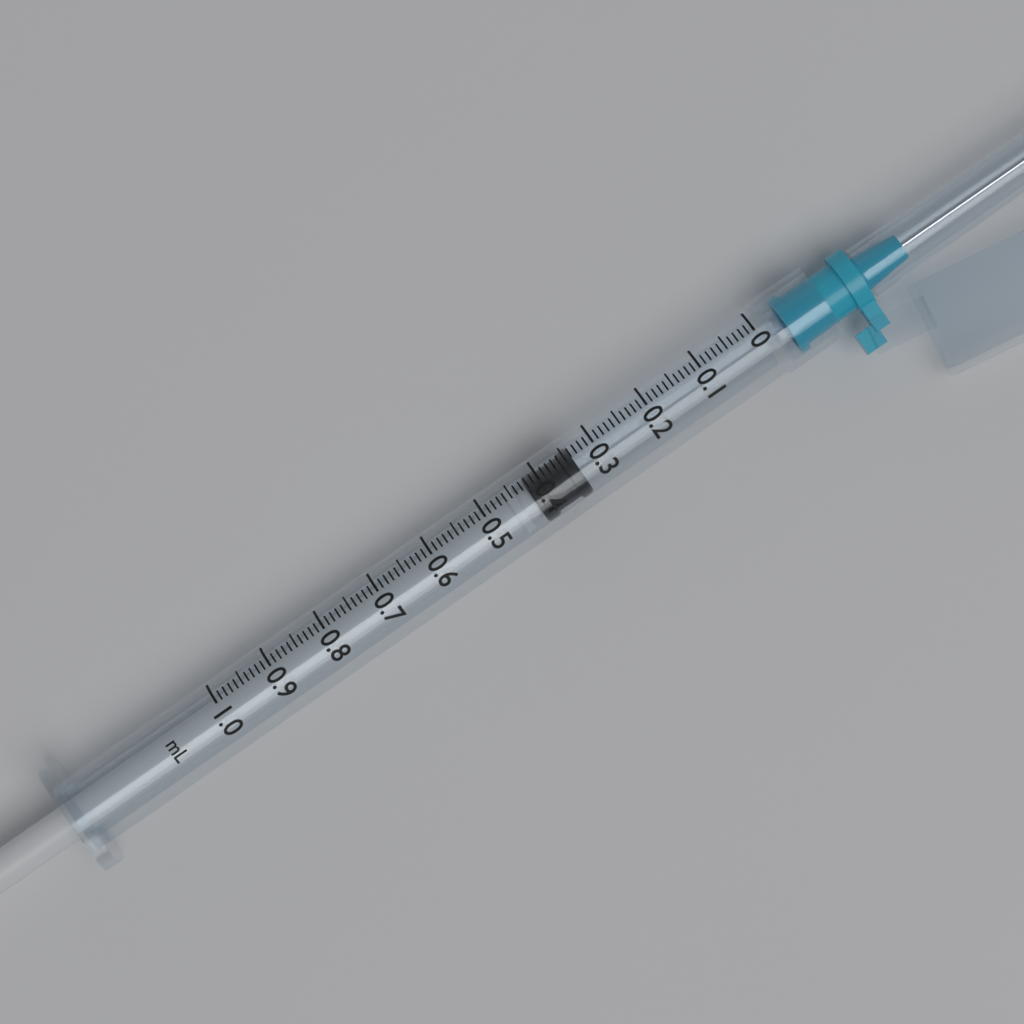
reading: 0.34 ml
